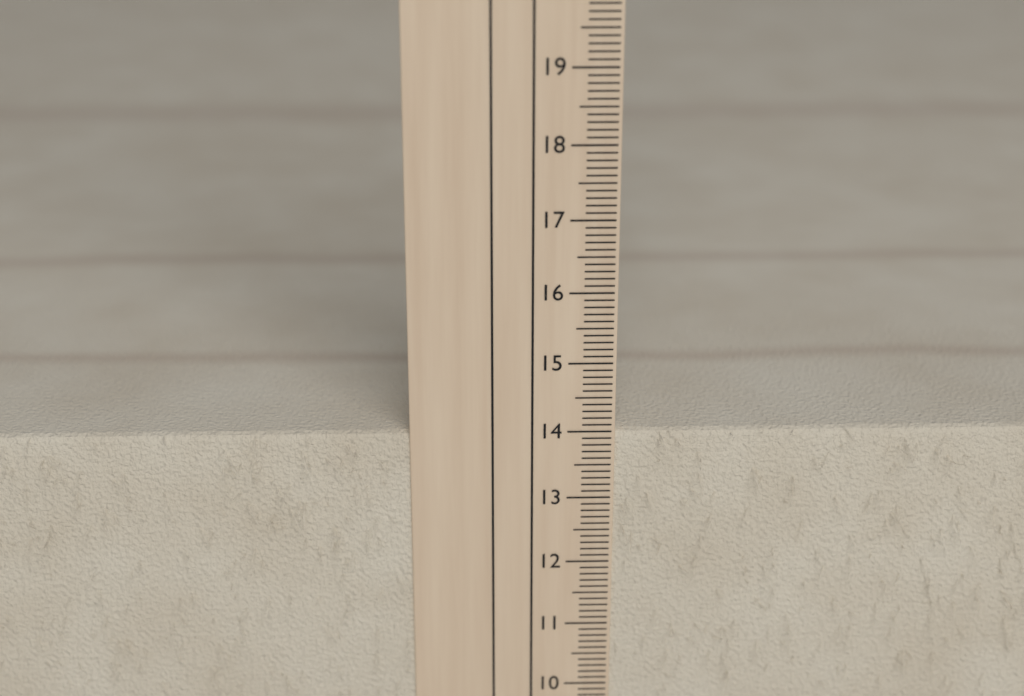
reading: 14.0 cm
